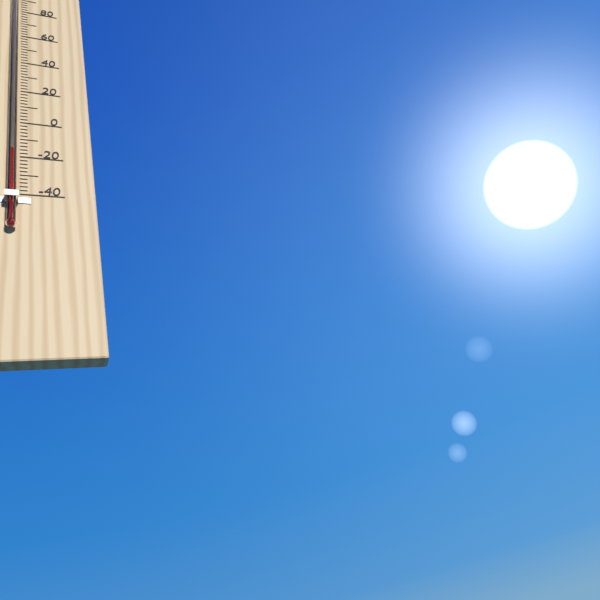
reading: -18 °F
